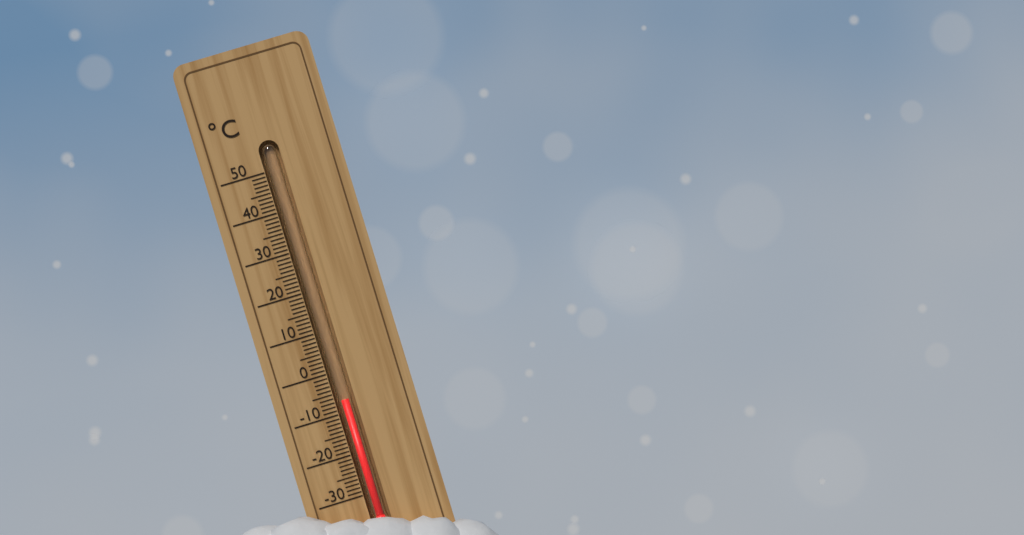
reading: -7 °C
